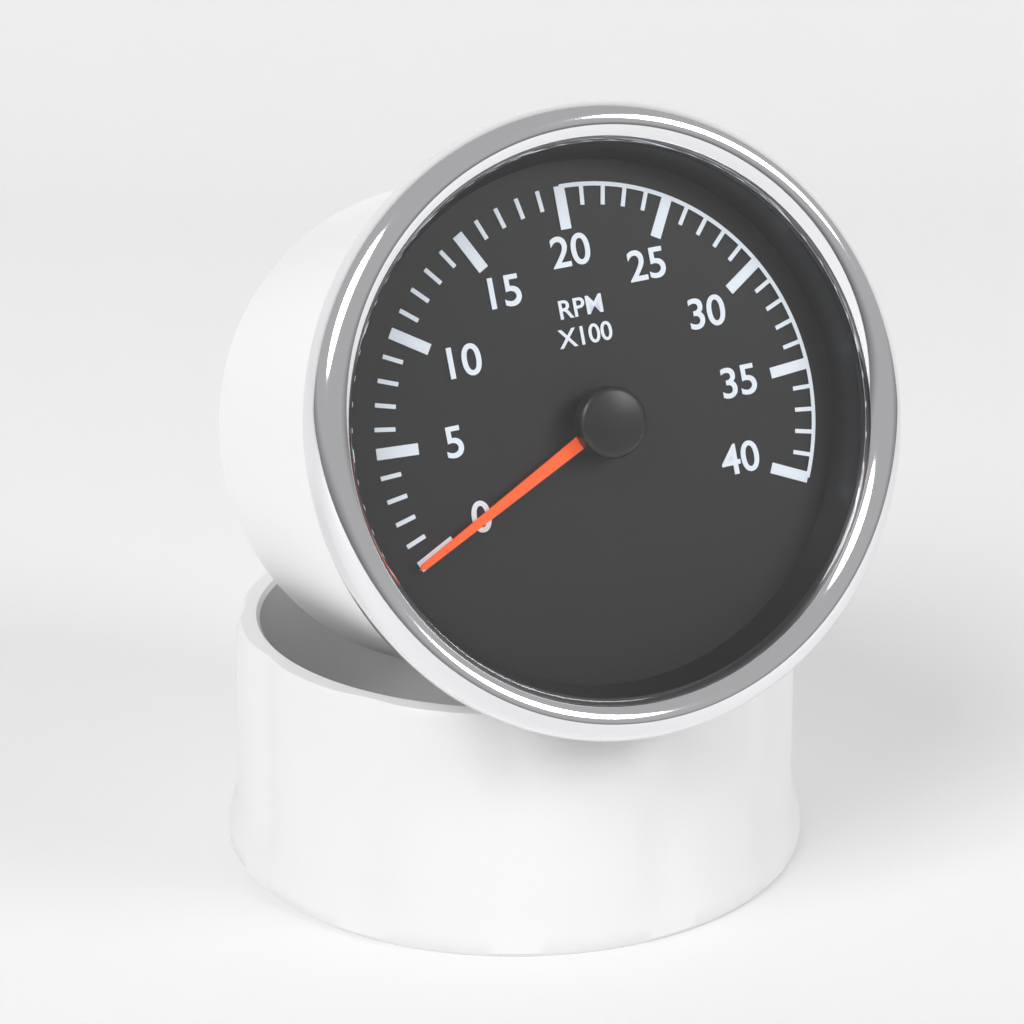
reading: 0 RPM
